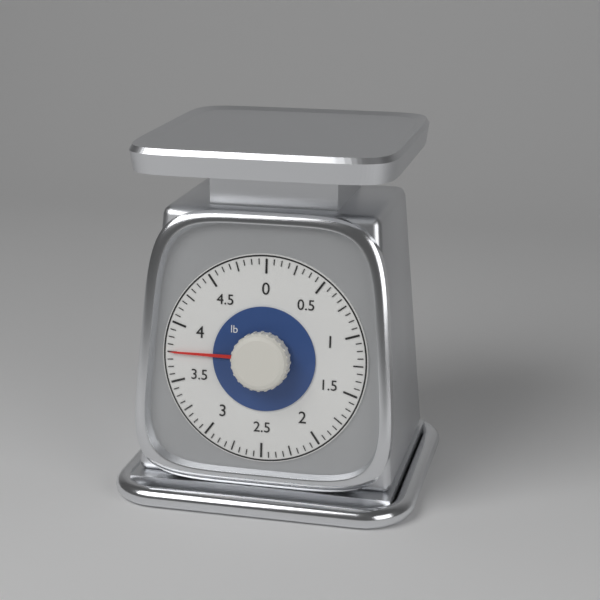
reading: 3.7500 lb
